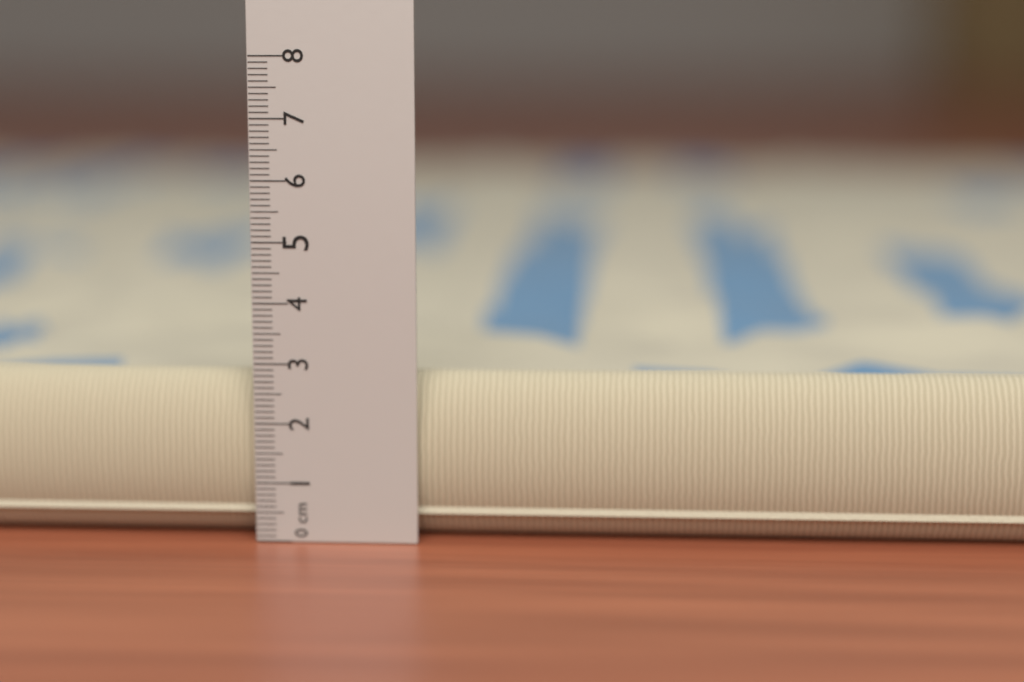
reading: 2.8 cm
